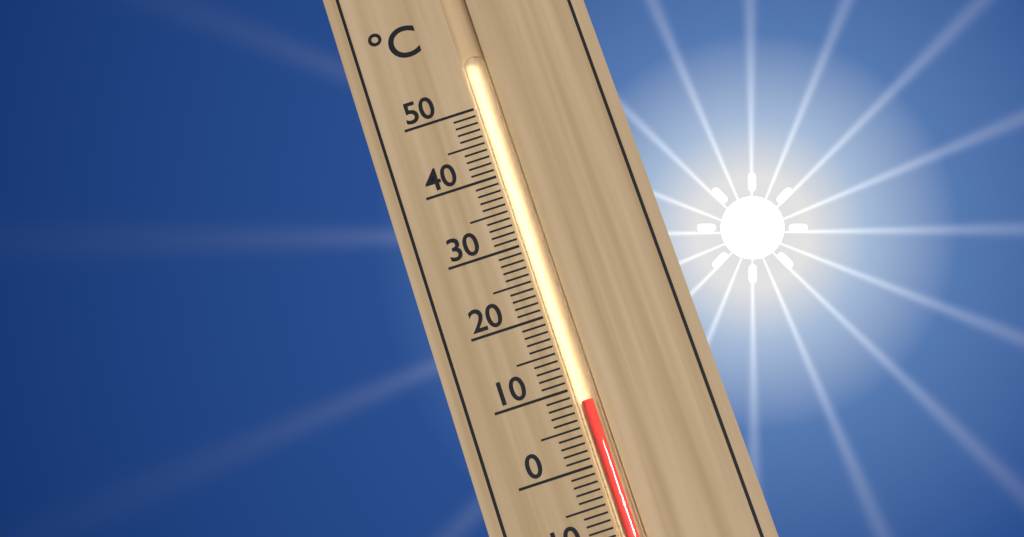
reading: 8 °C
